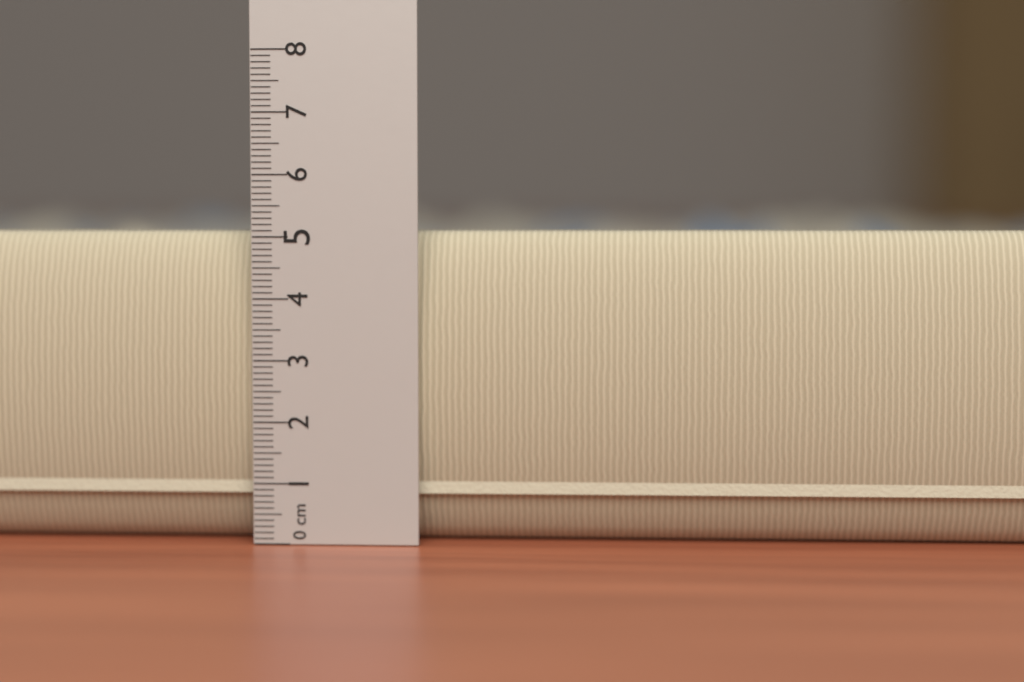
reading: 5.1 cm
